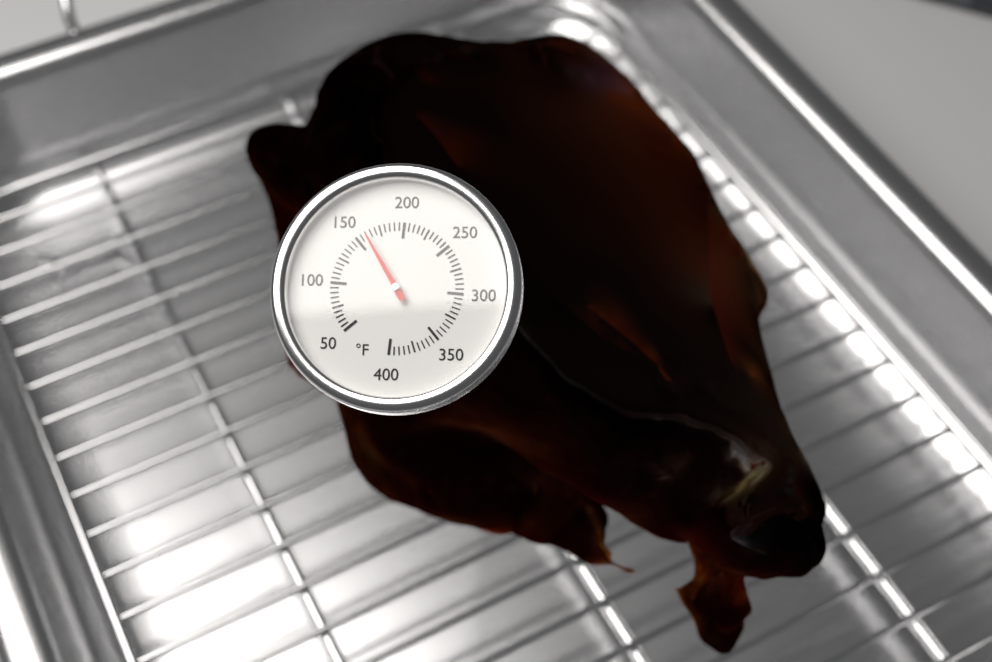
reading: 160 °F
